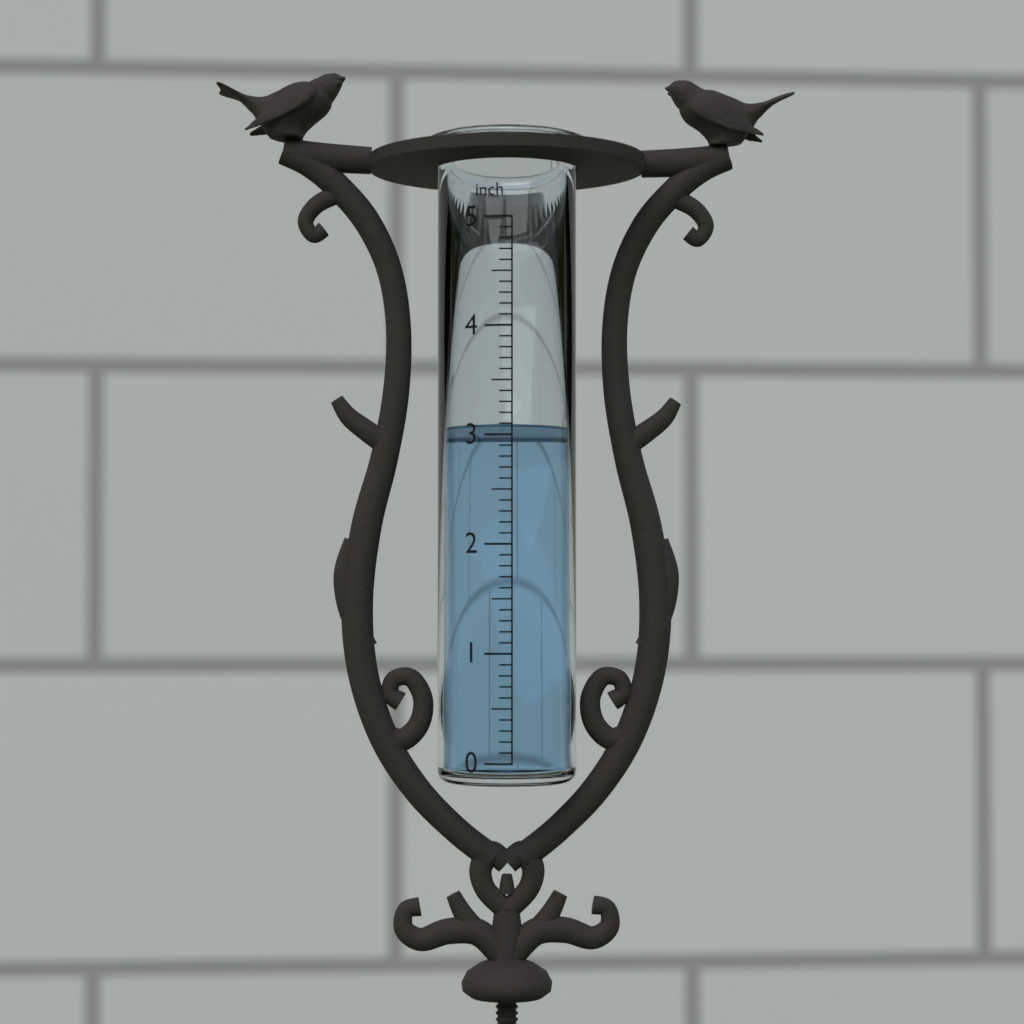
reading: 3.1 inch
